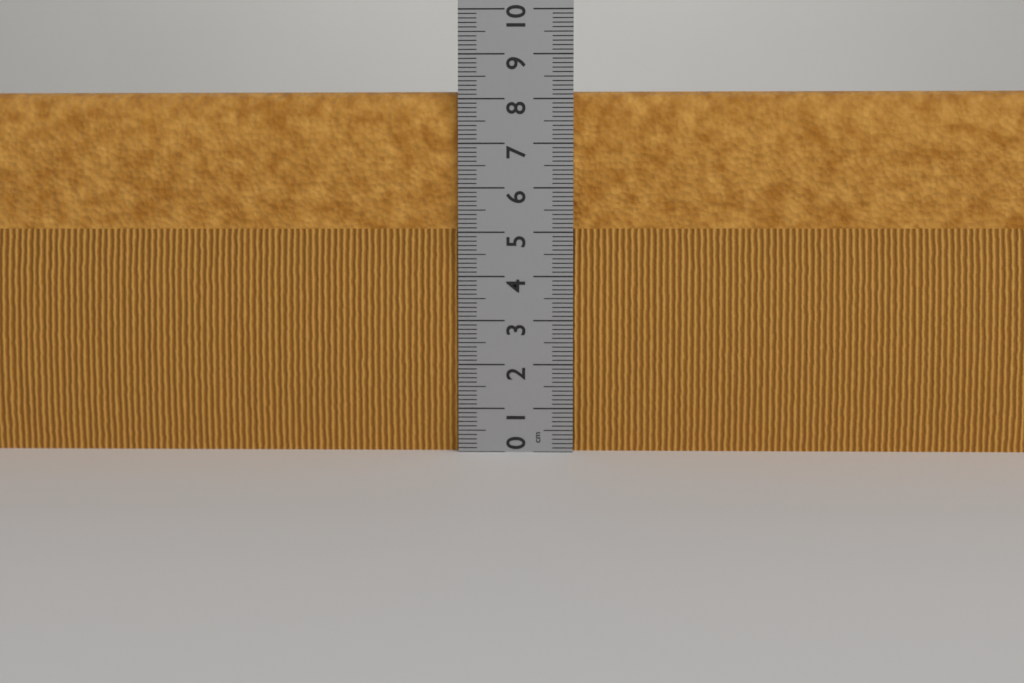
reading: 8.2 cm
